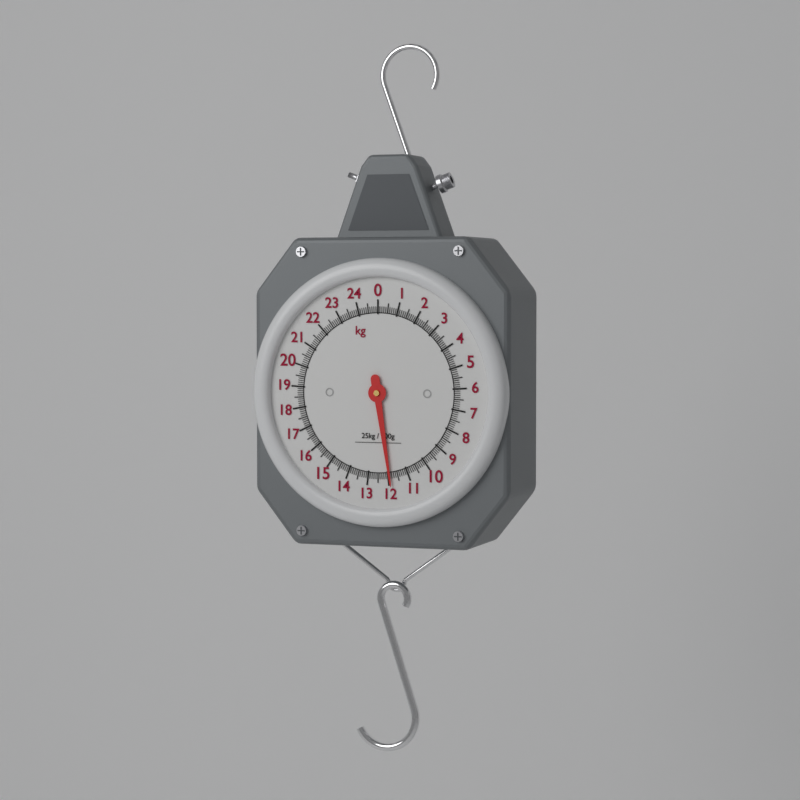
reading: 11.9 kg
